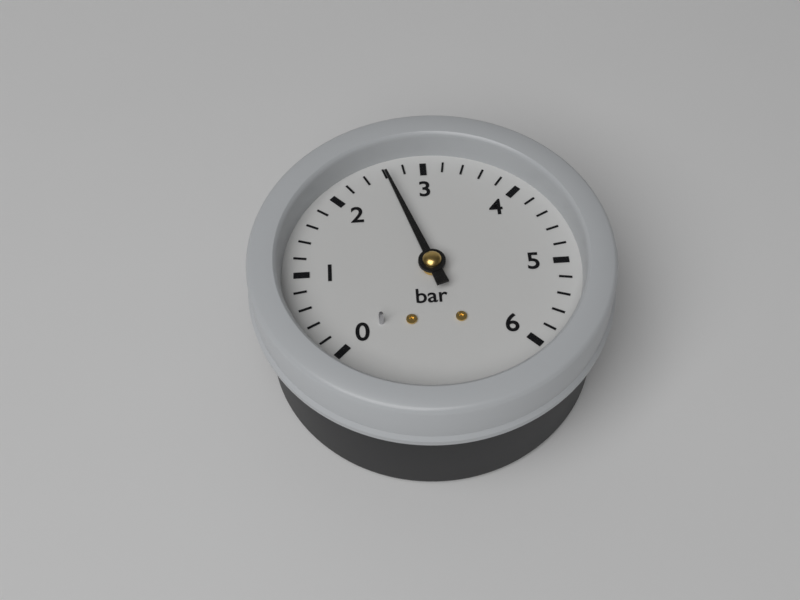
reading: 2.6 bar
